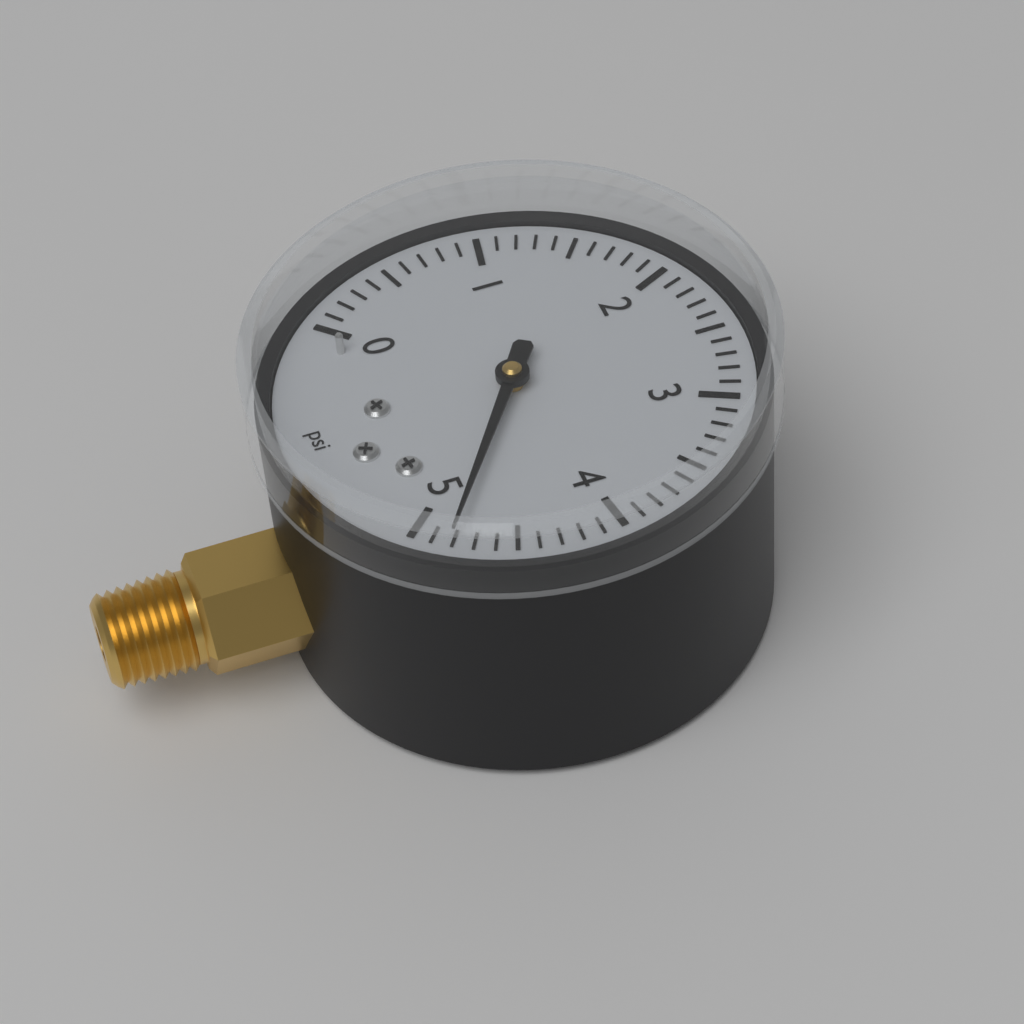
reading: 4.8 psi
